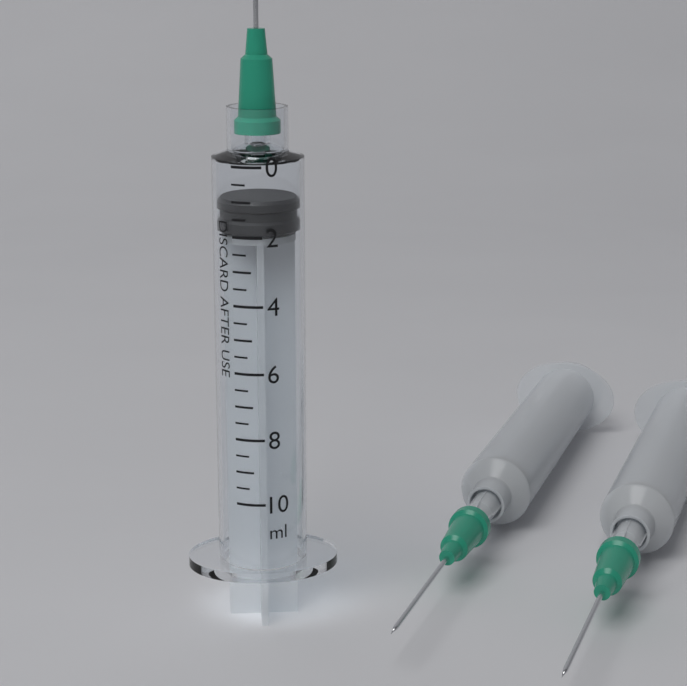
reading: 1.0 ml
